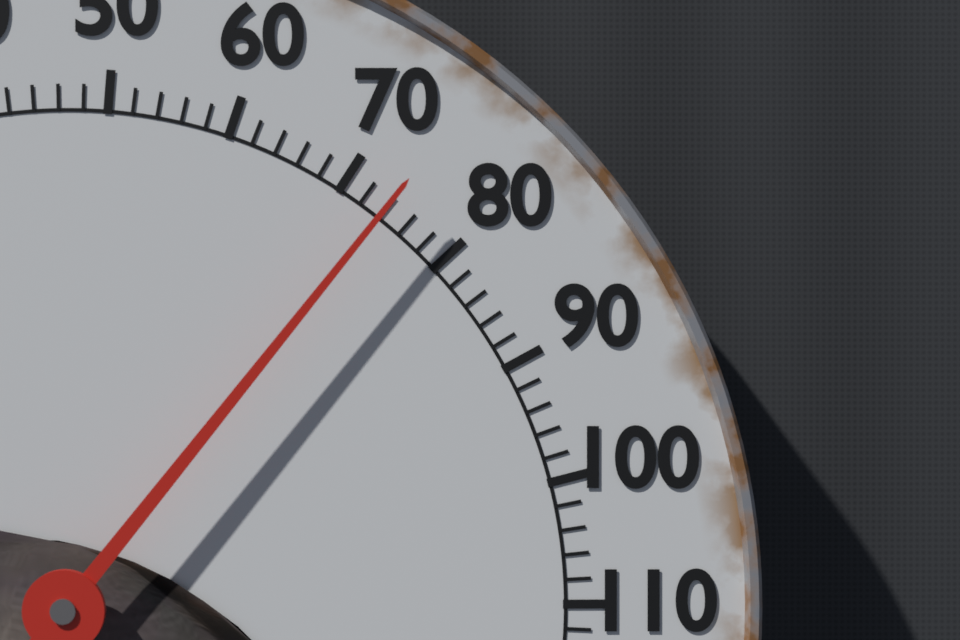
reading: 74 °F
